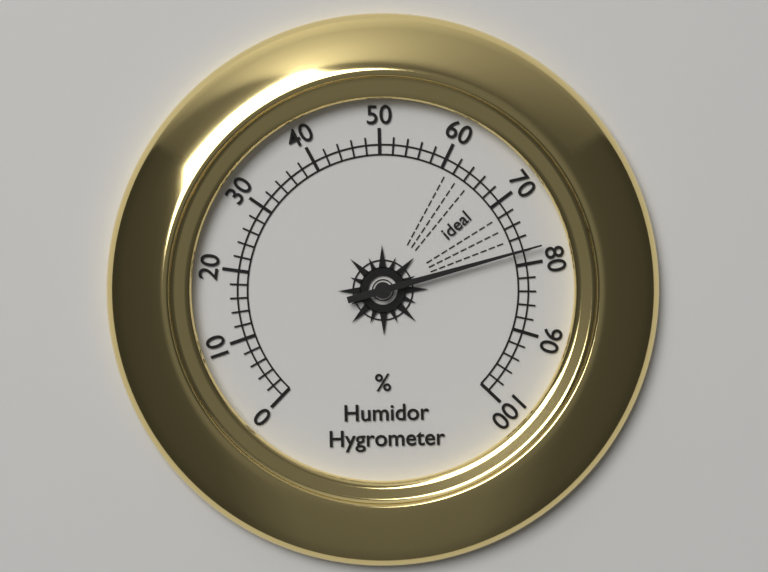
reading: 78 %
